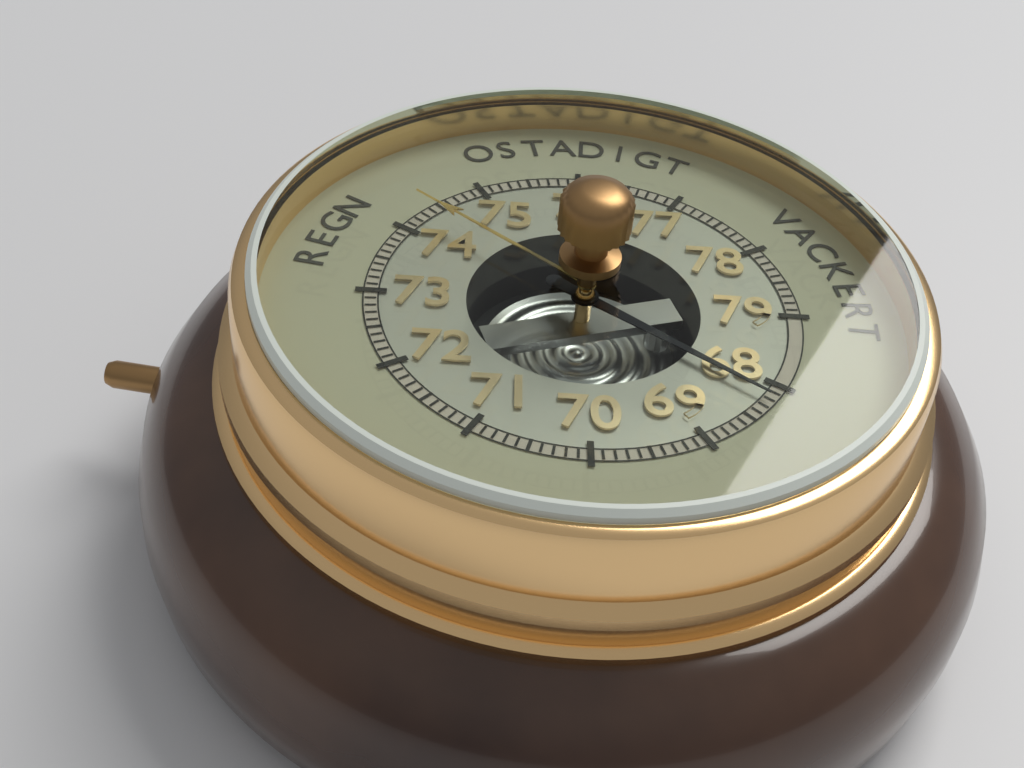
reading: 68.2 (no unit)
